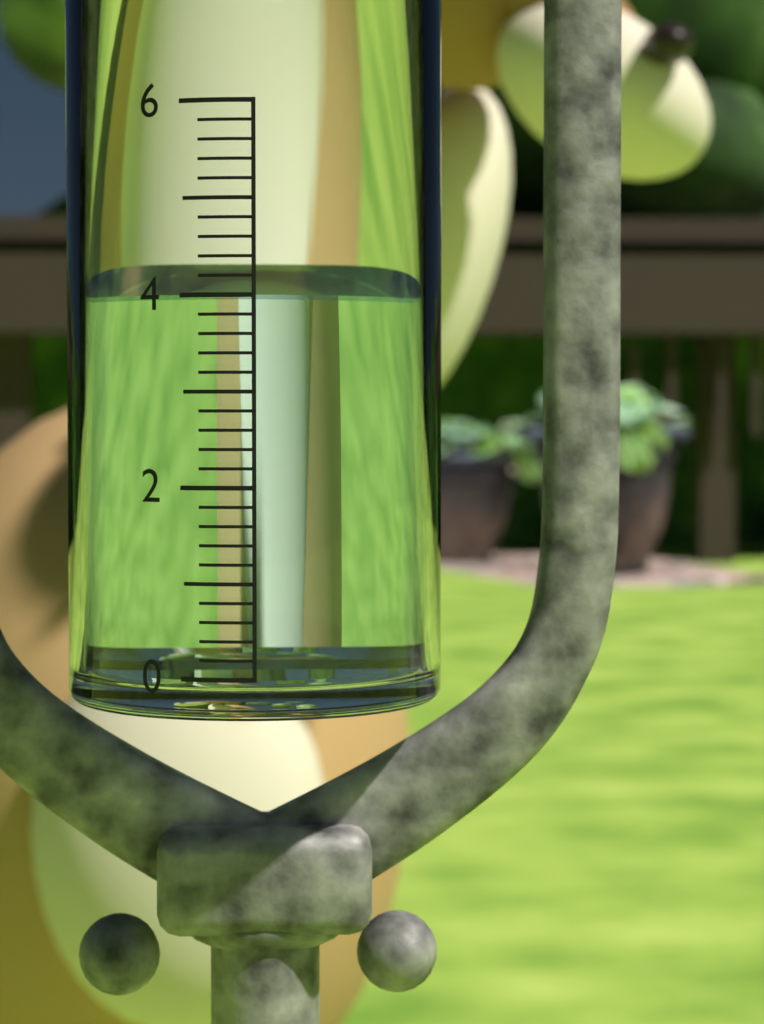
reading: 4.0 (no unit)
